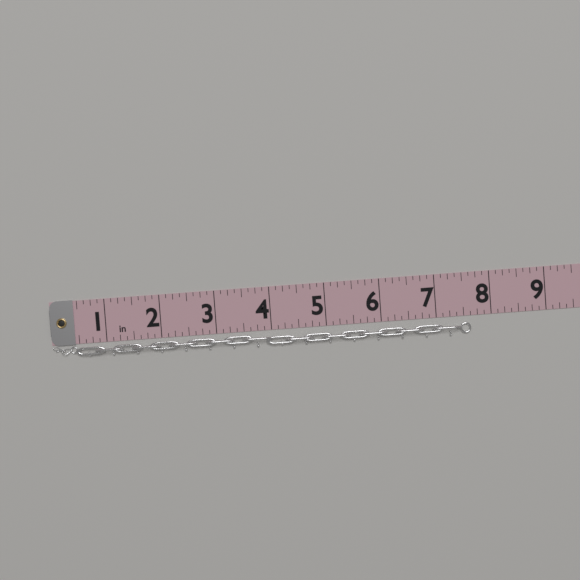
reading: 7.625 in
